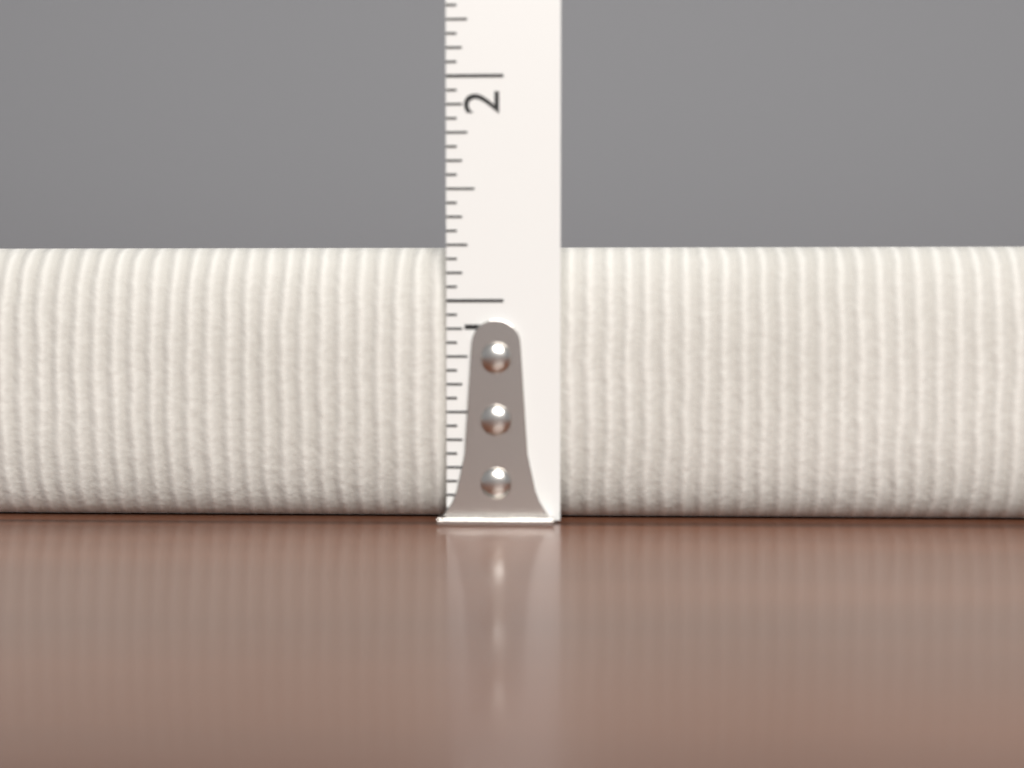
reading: 1.2500 in
